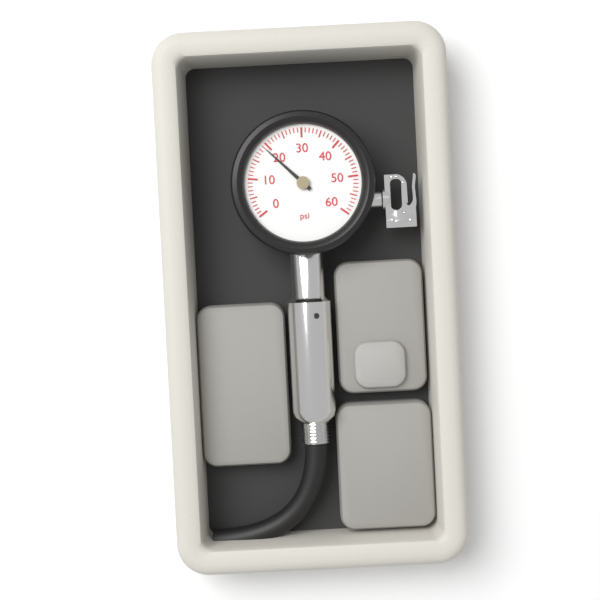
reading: 19 psi
